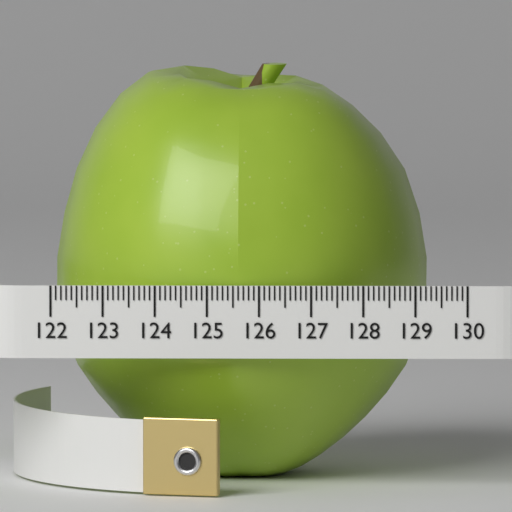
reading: 129.2 (no unit)
